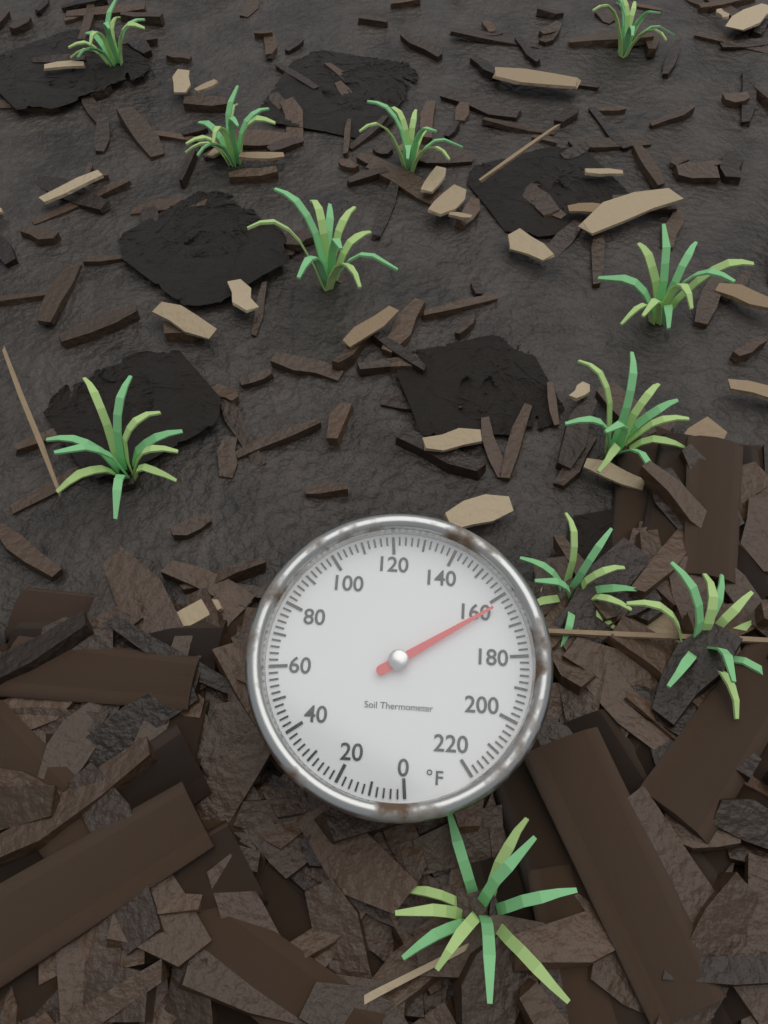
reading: 162 °F
